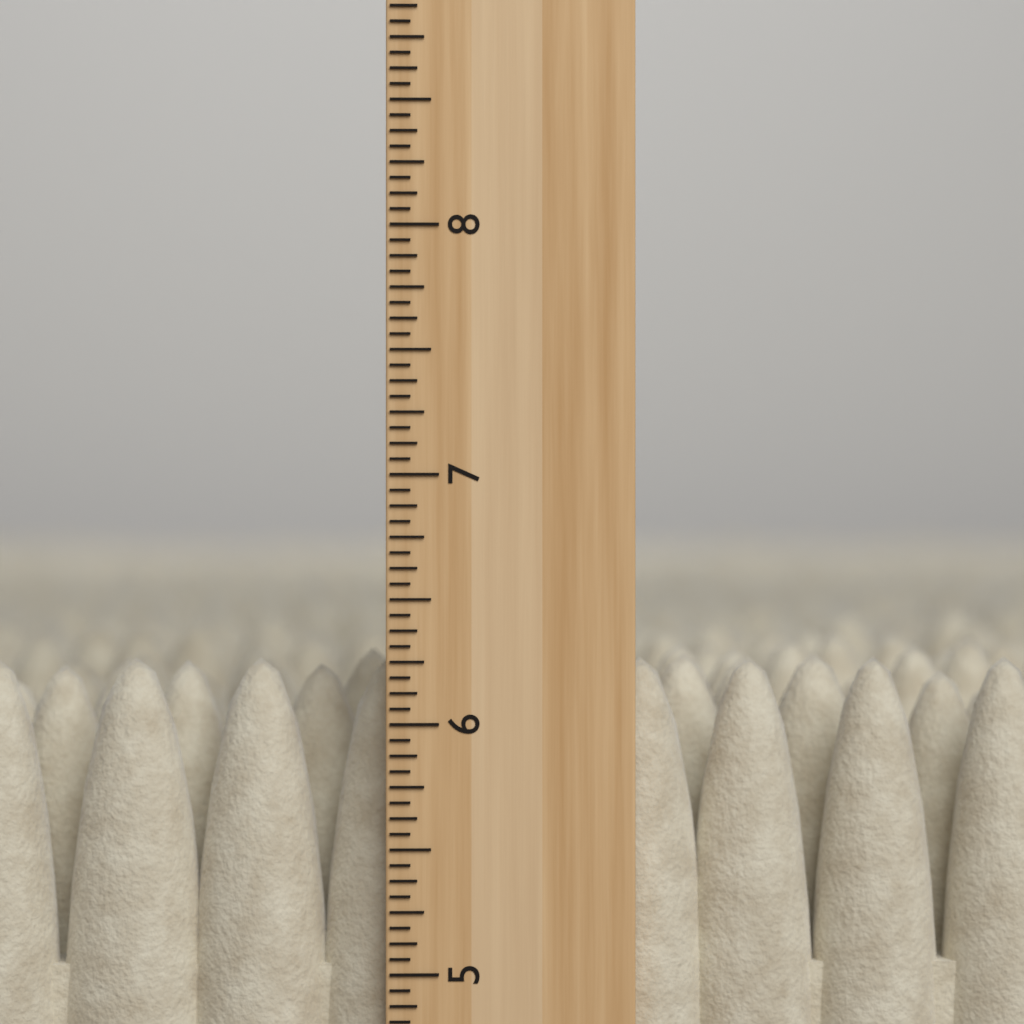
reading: 6.2500 inch
